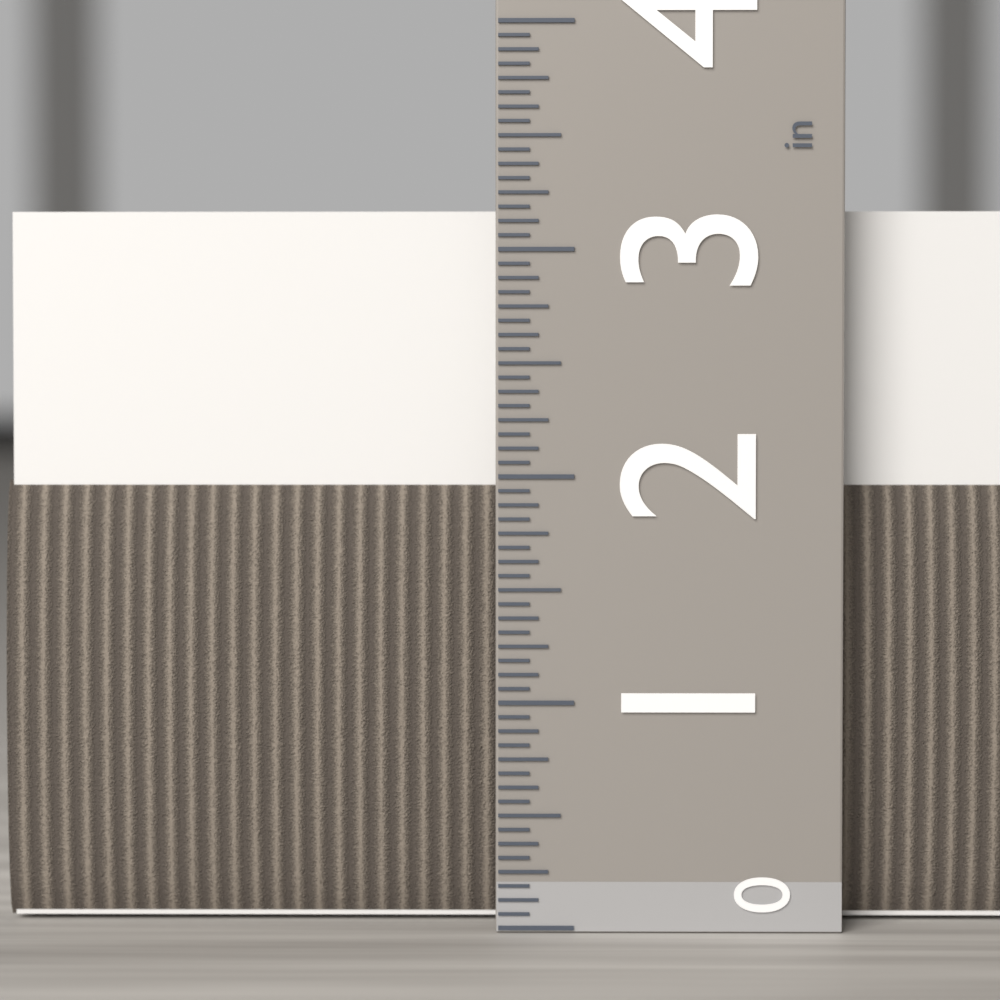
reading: 3.1875 in
